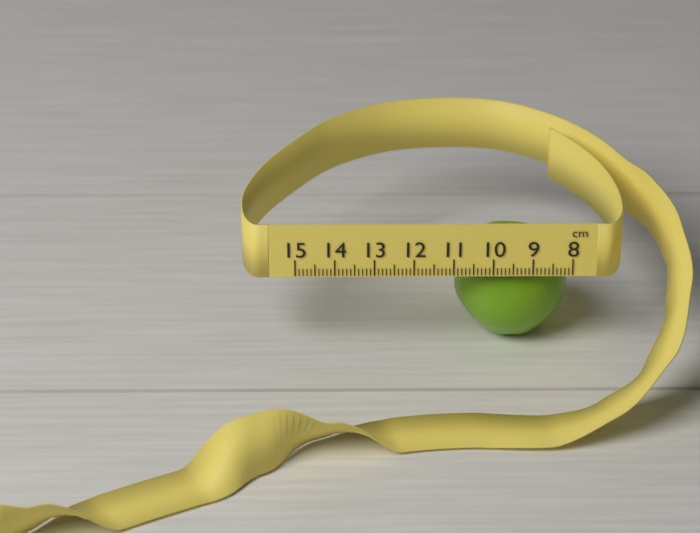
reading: 10.9 cm
